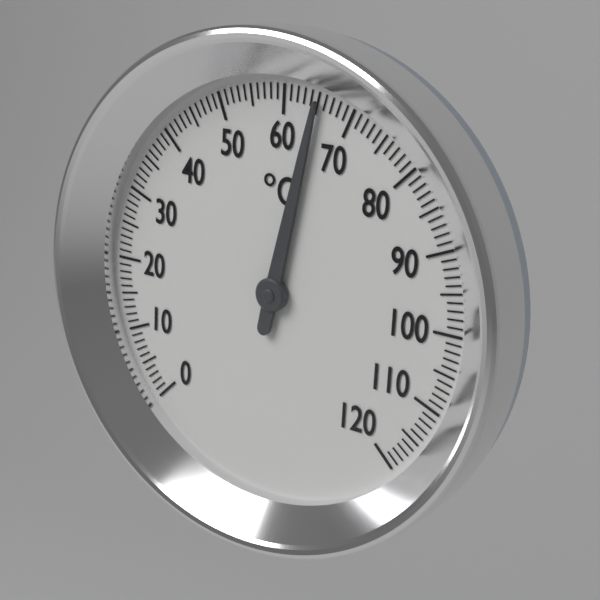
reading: 65 °C
